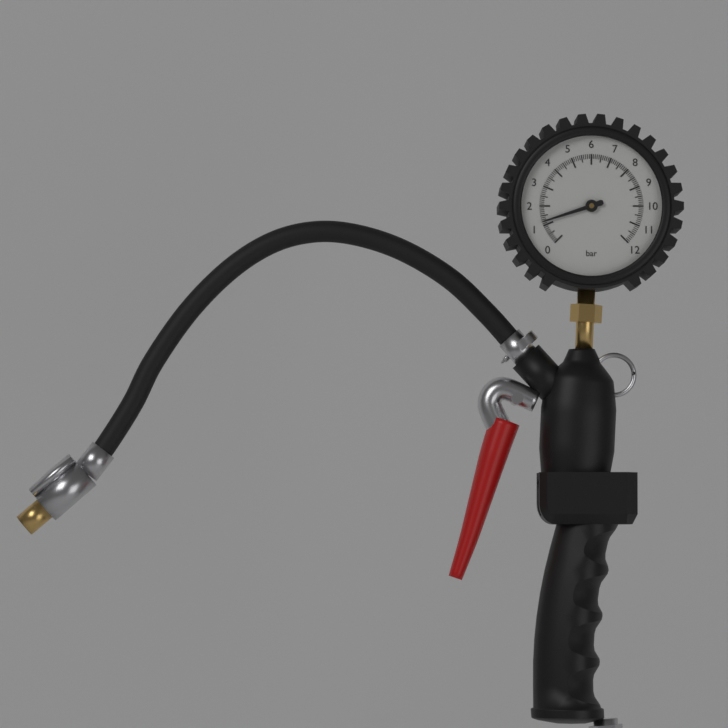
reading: 1.2 bar
